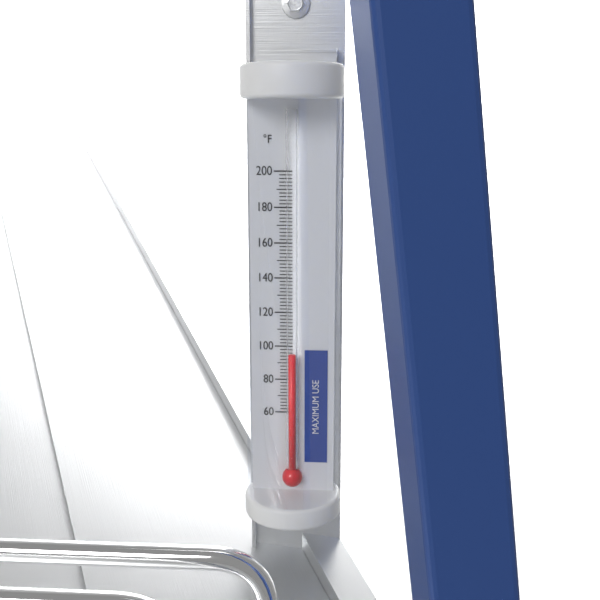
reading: 96 °F
